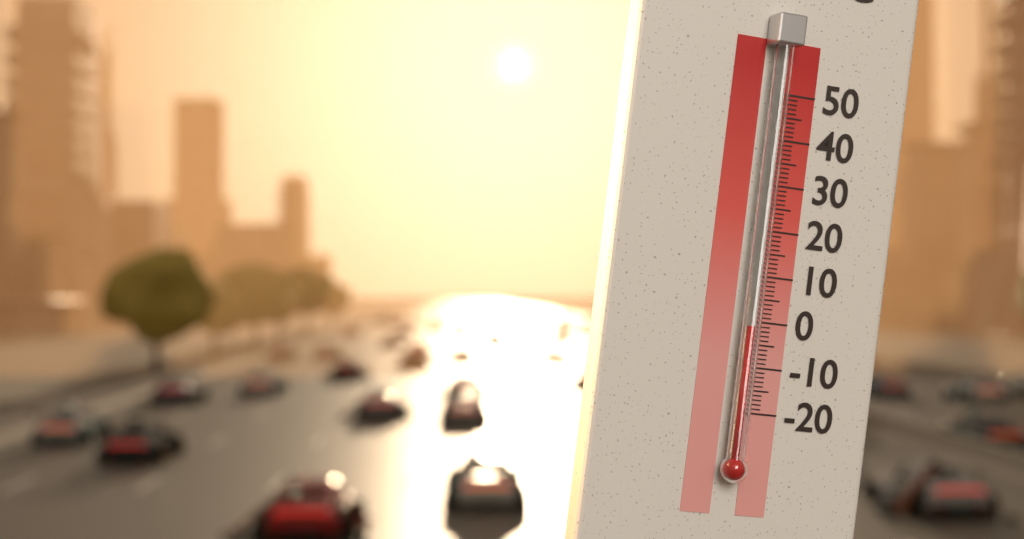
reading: -1 °C
